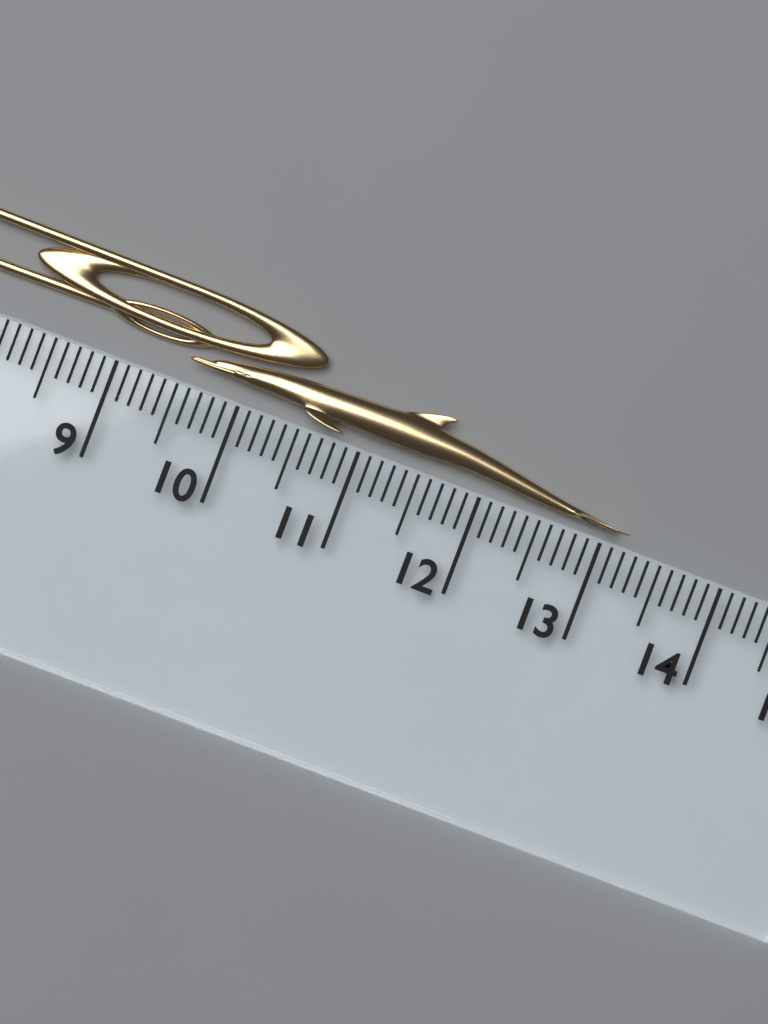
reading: 13.2 cm
